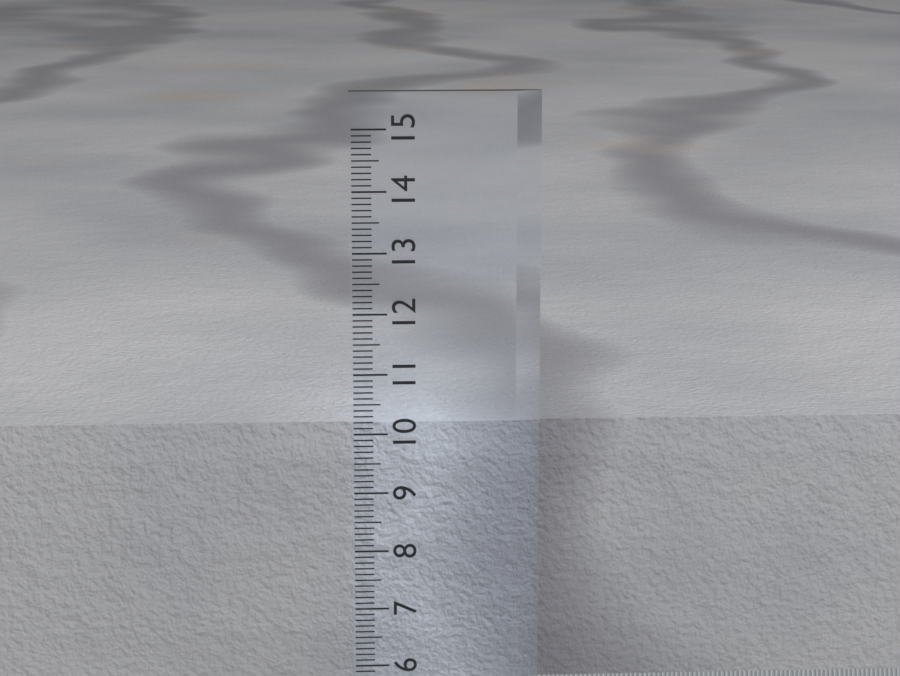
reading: 10.1 cm
